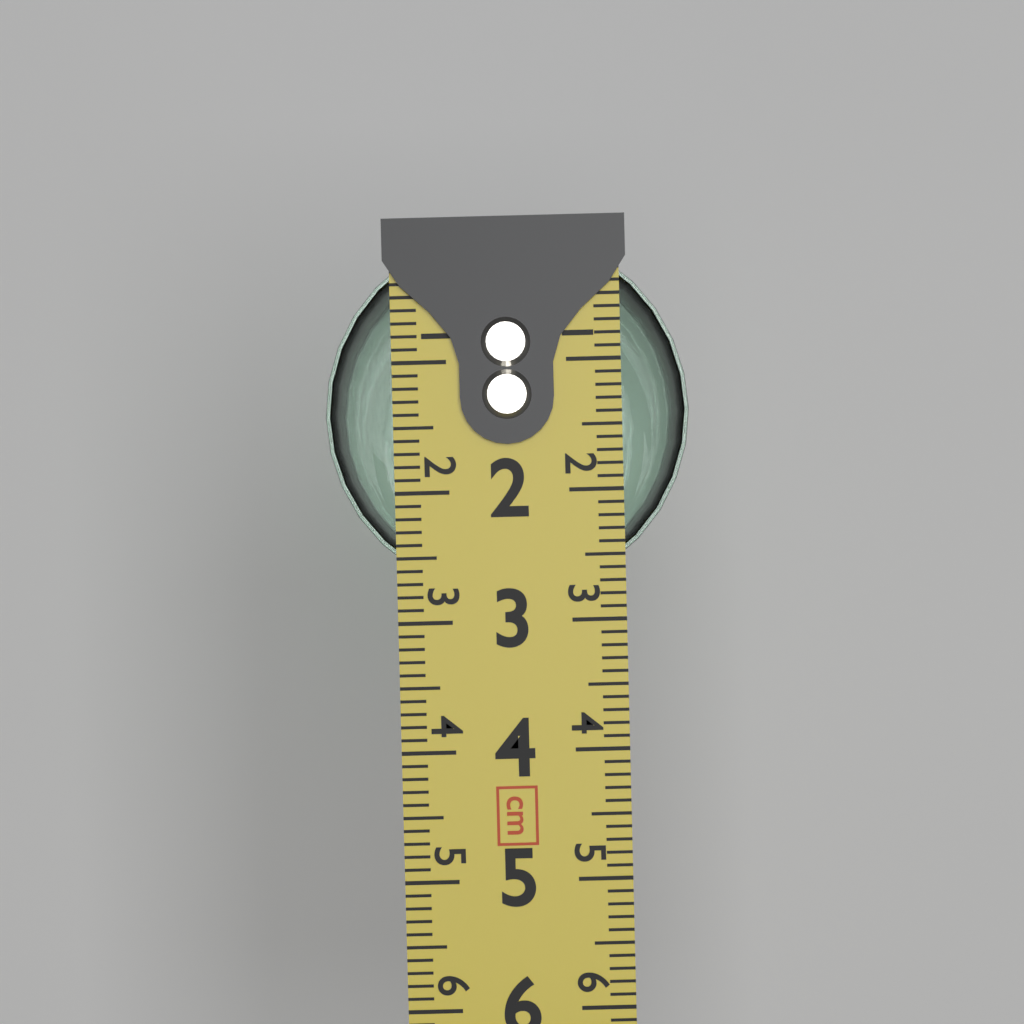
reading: 2.8 cm
